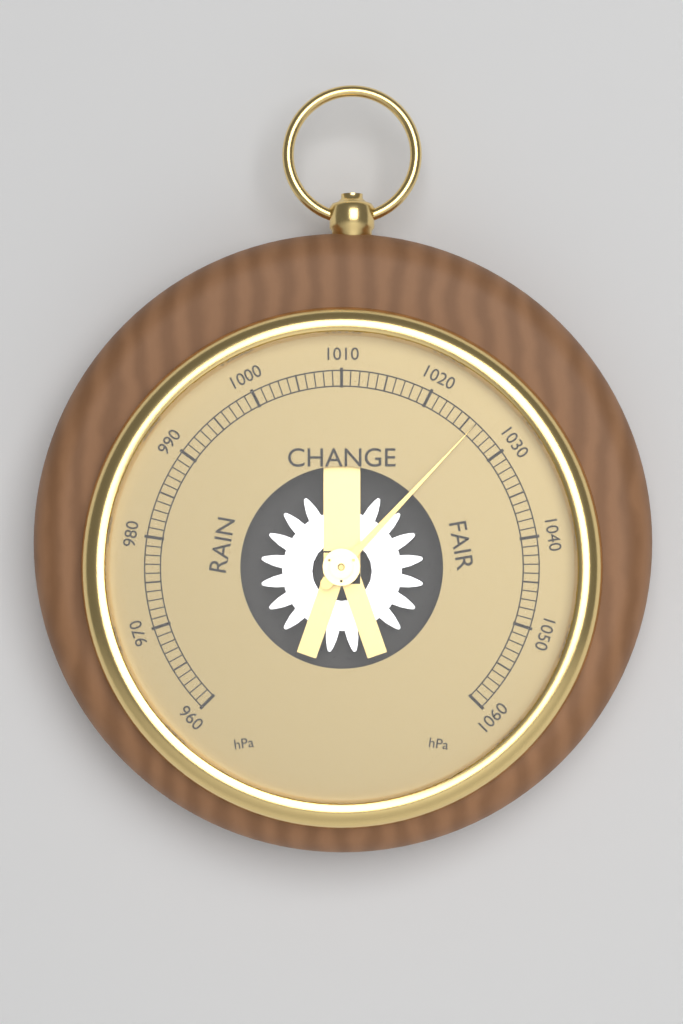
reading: 1026 hPa
